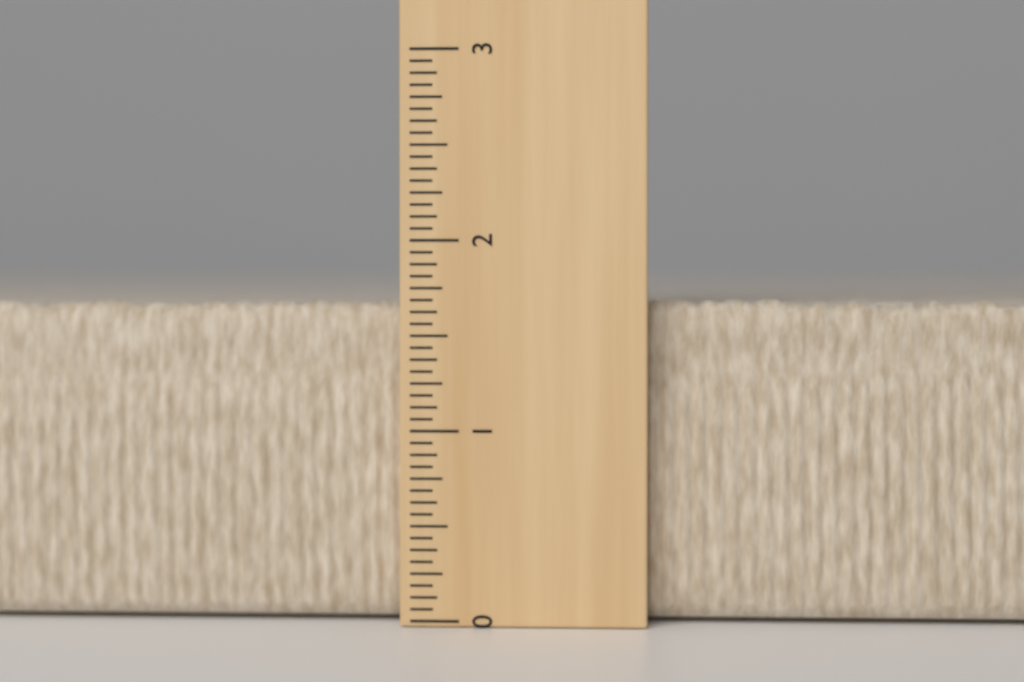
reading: 1.6875 (no unit)
